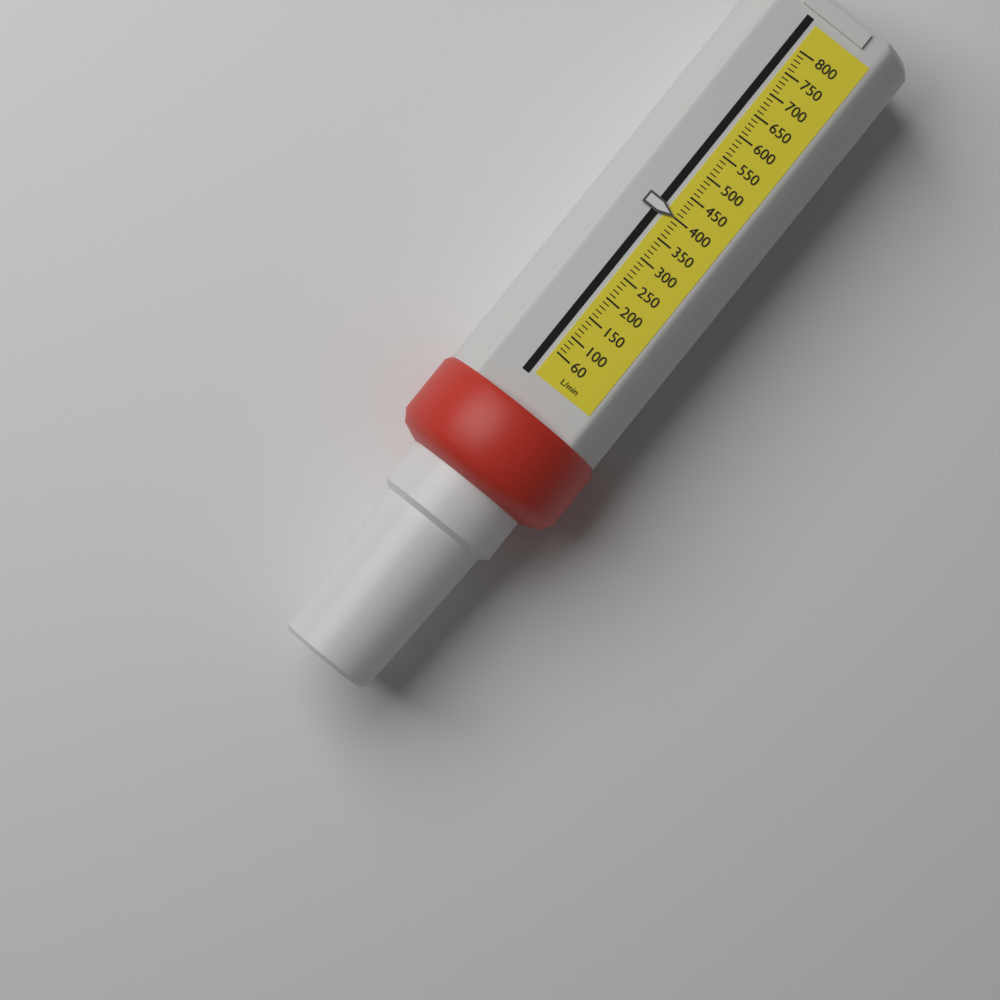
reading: 400 L/min
